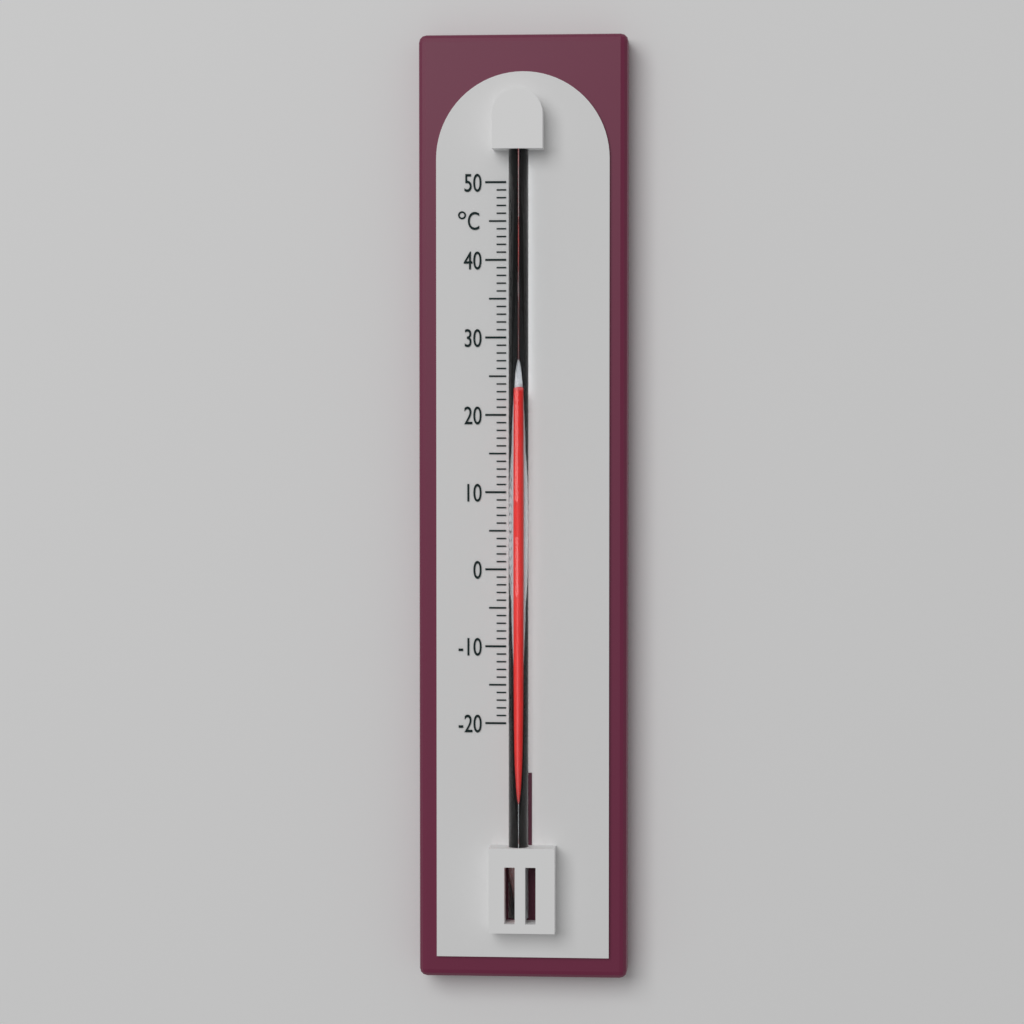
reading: 23 °C
